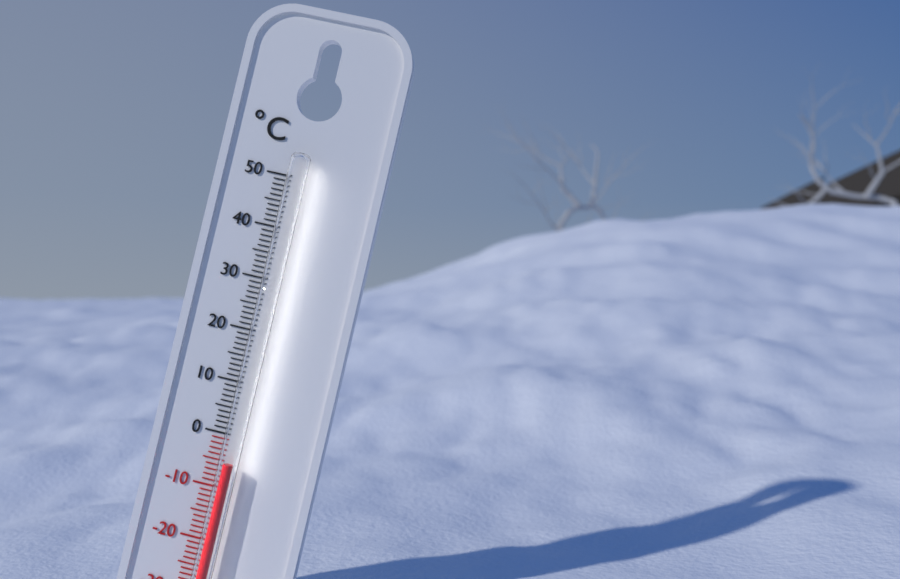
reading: -5 °C
